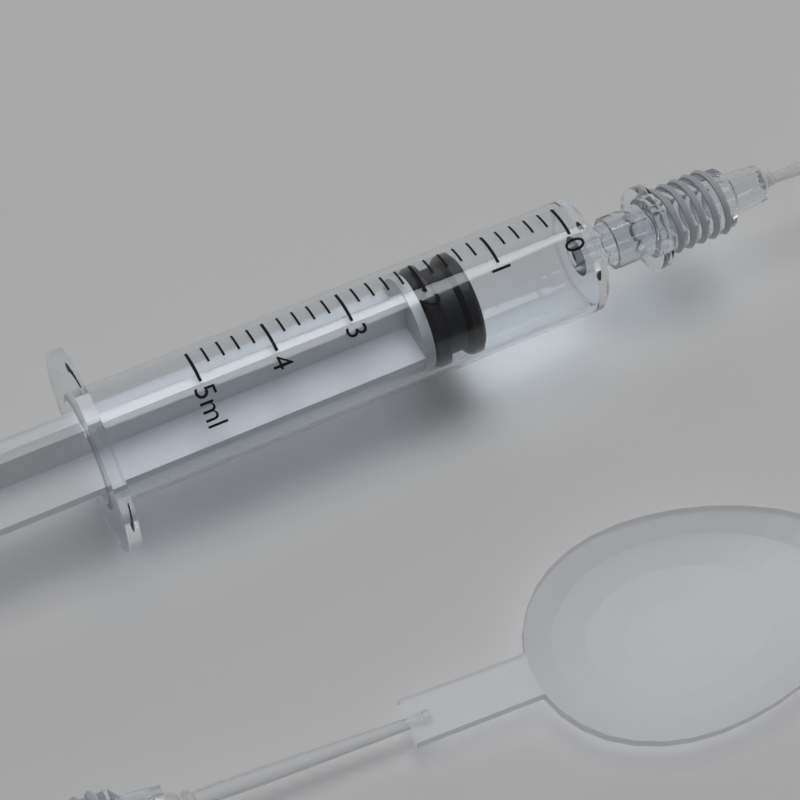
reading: 1.4 ml
